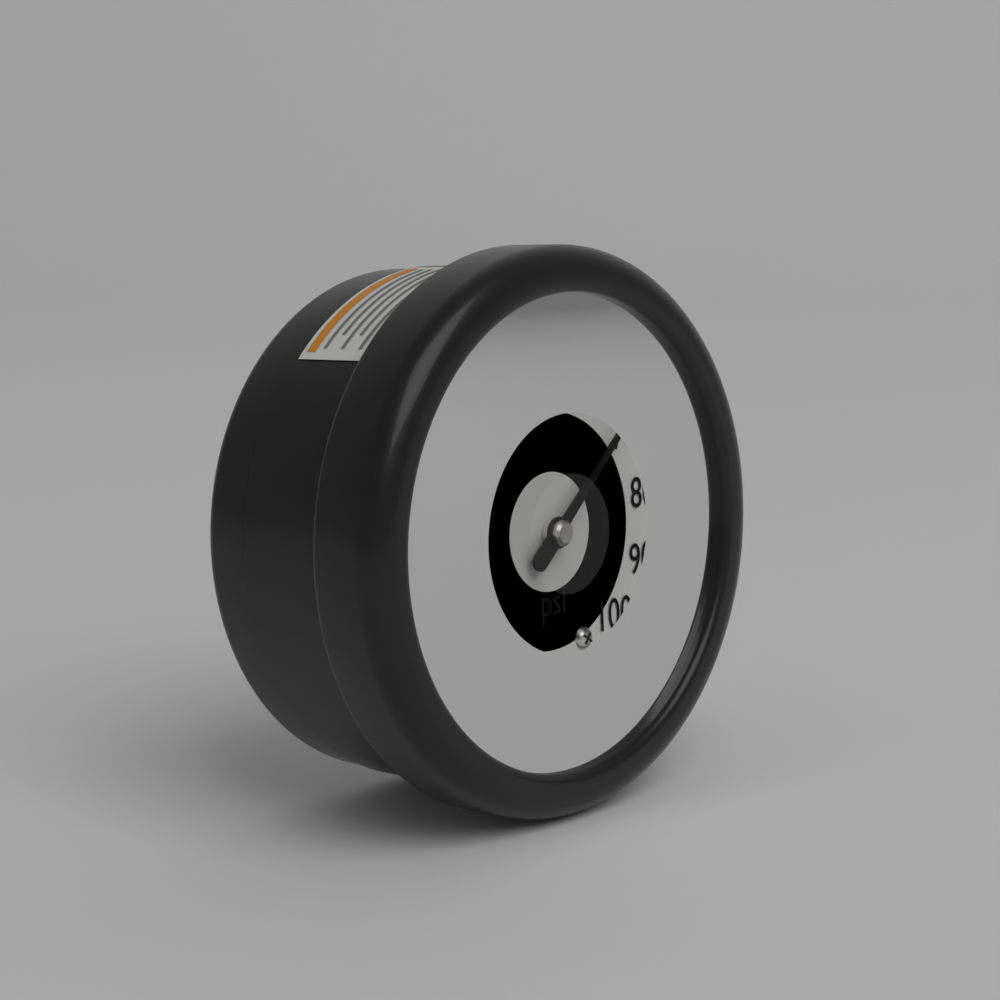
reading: 68 psi
